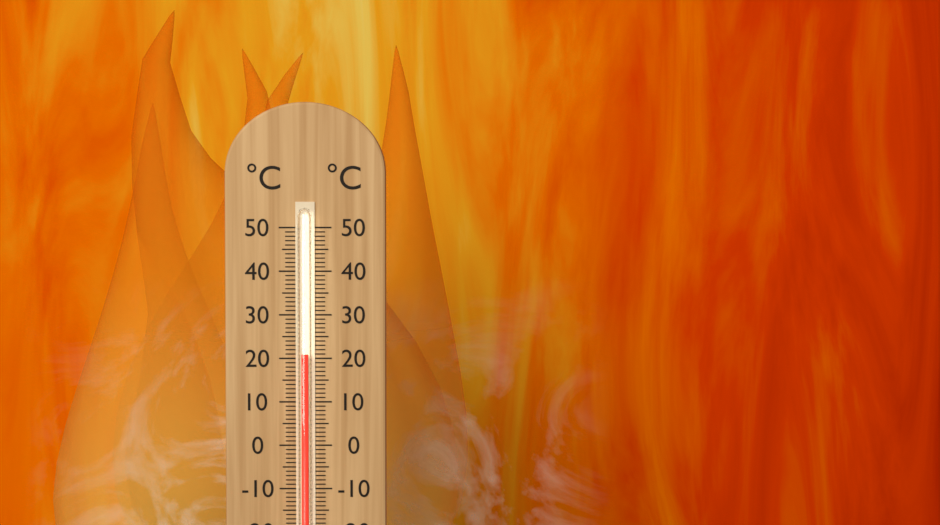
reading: 21 °C
